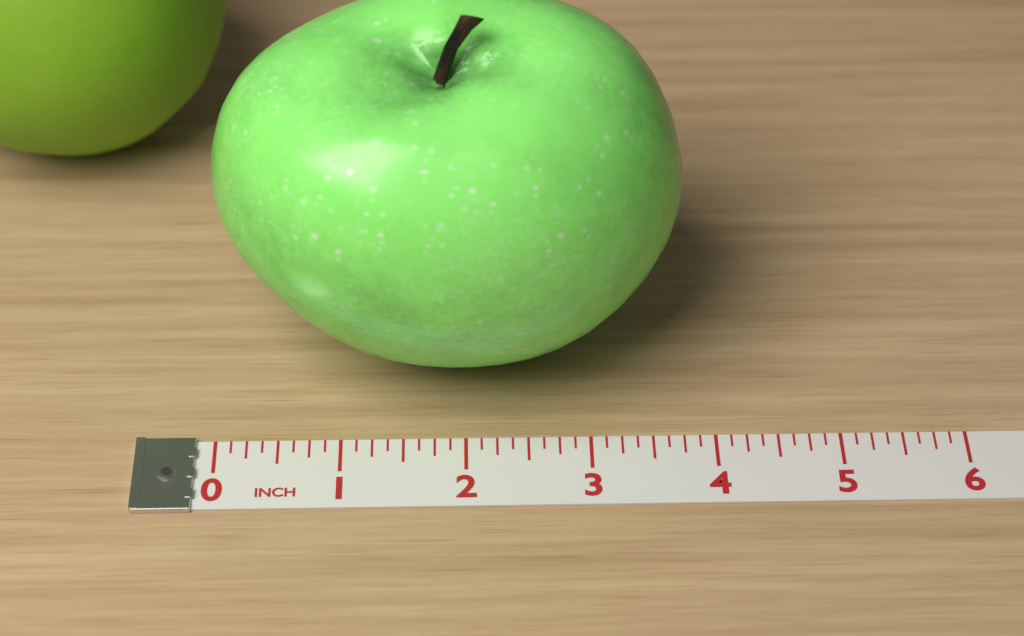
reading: 3.750 inch
